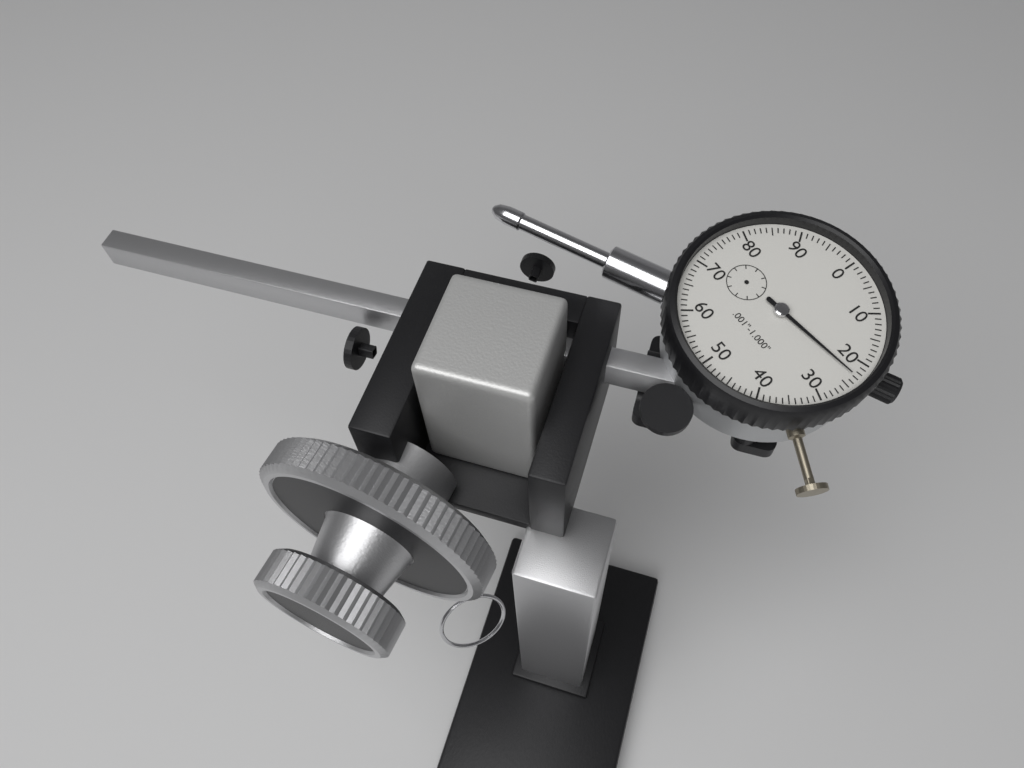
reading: 0.023 in
